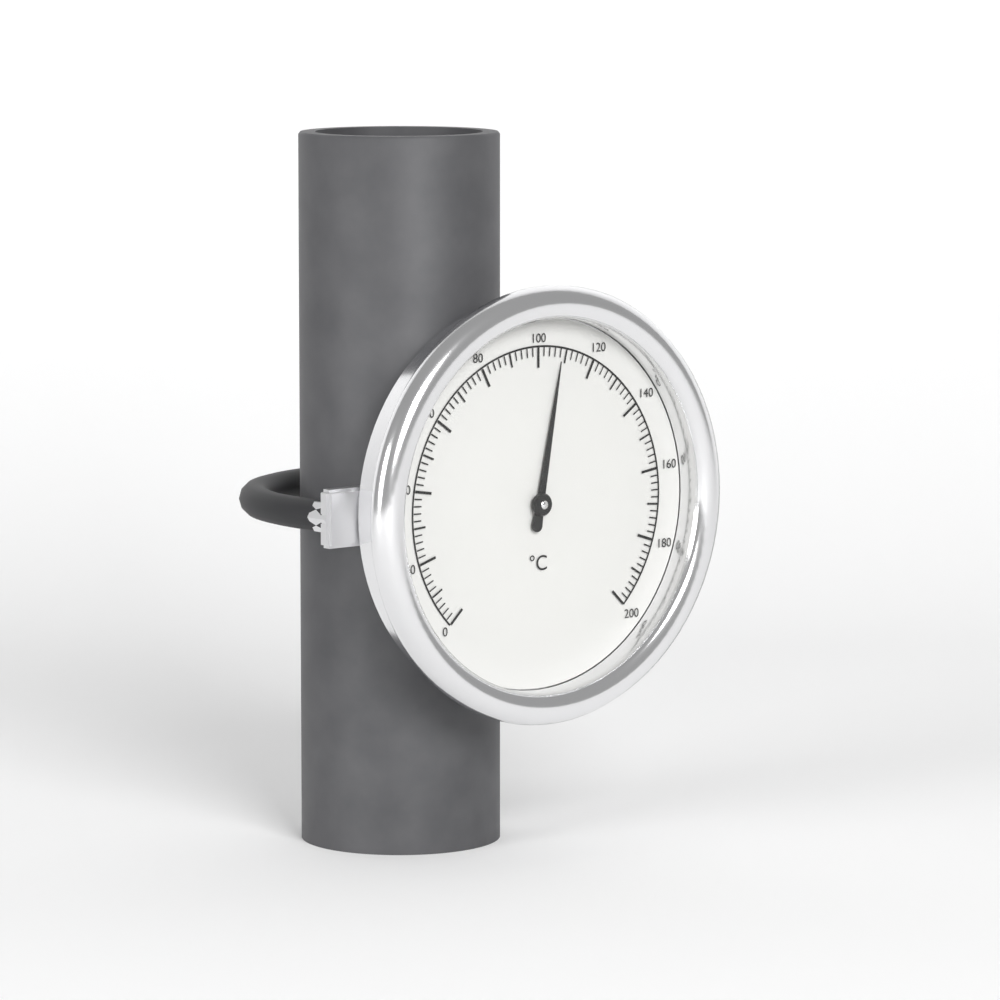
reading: 108 °C
